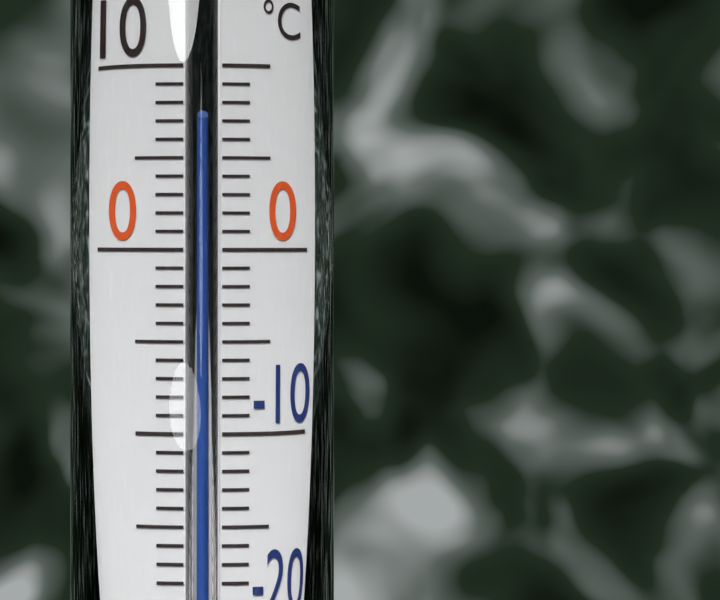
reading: 7 °C
